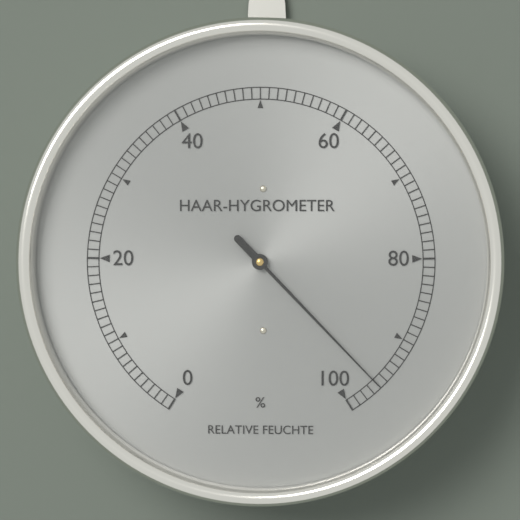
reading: 96 %
